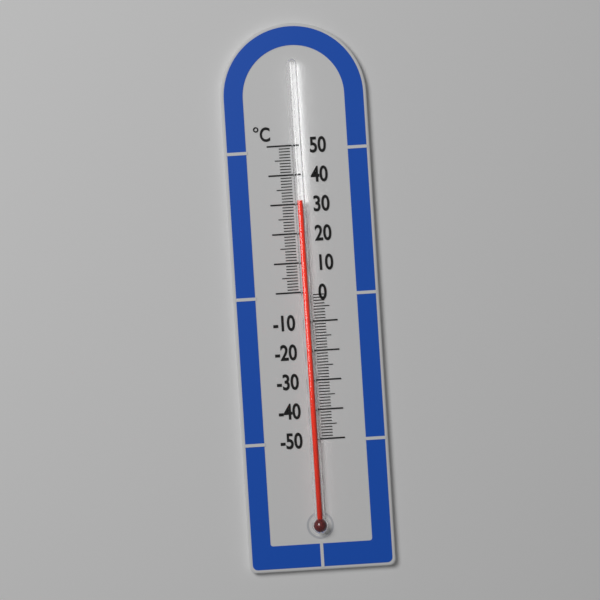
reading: 31 °C
